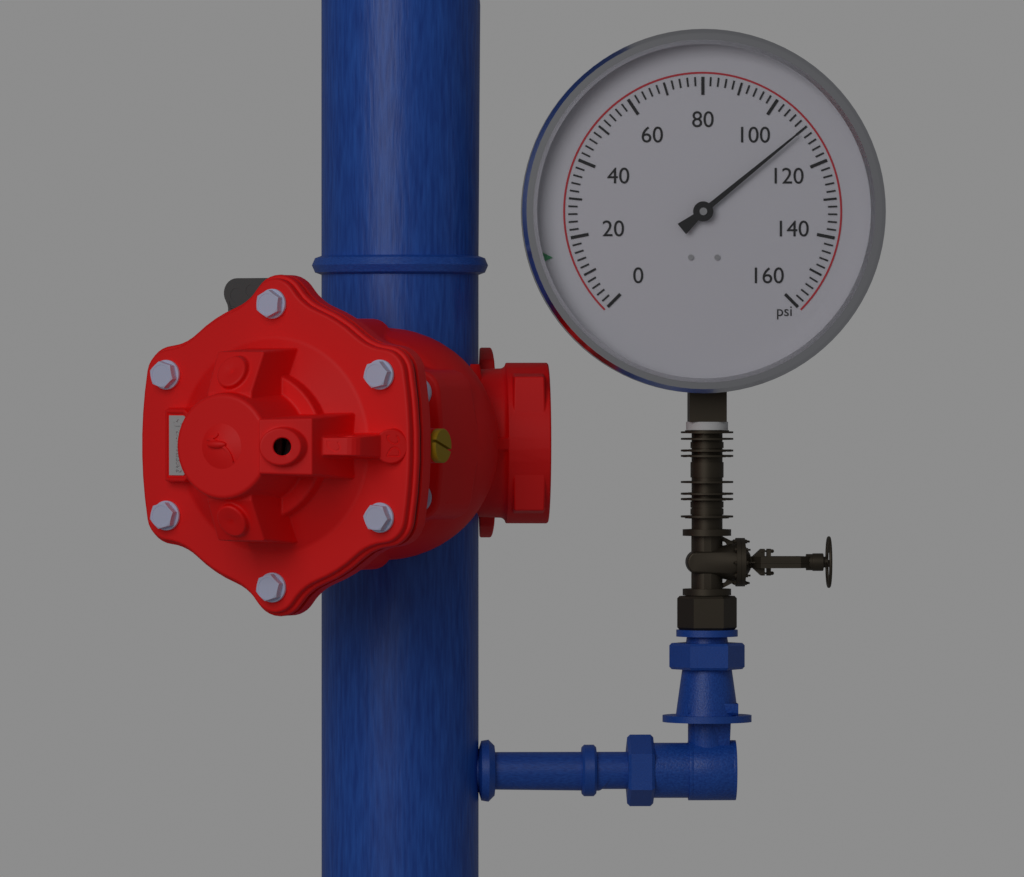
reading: 110 psi
